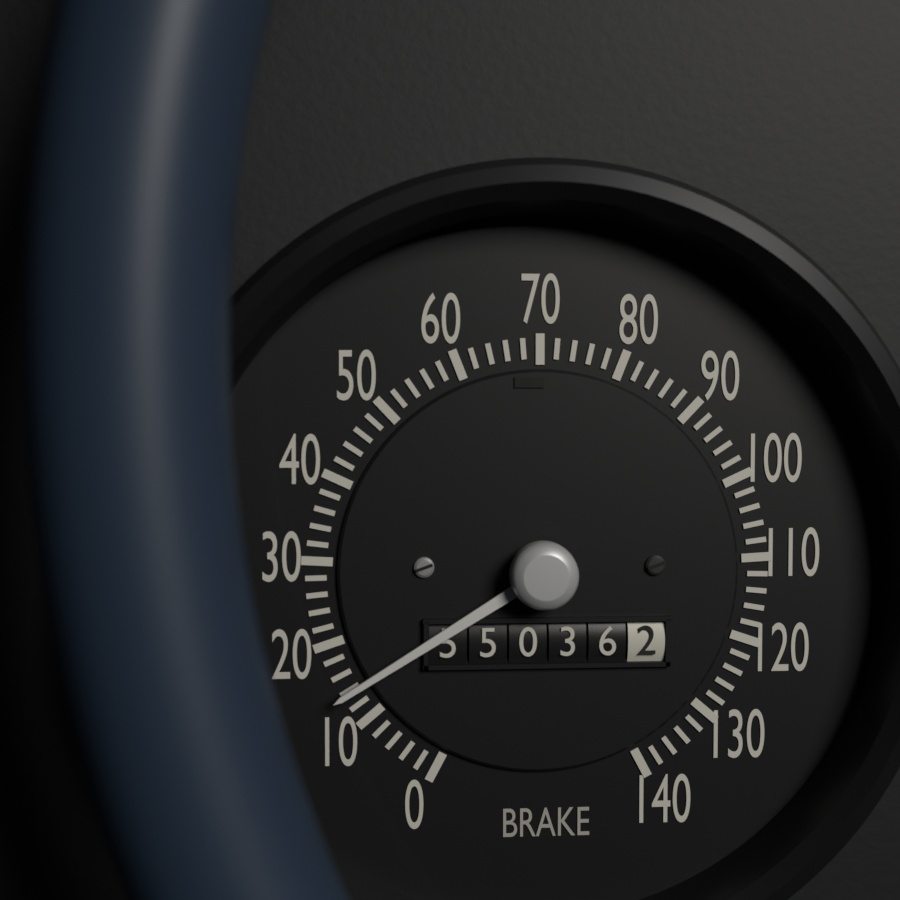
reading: 14 (no unit)
